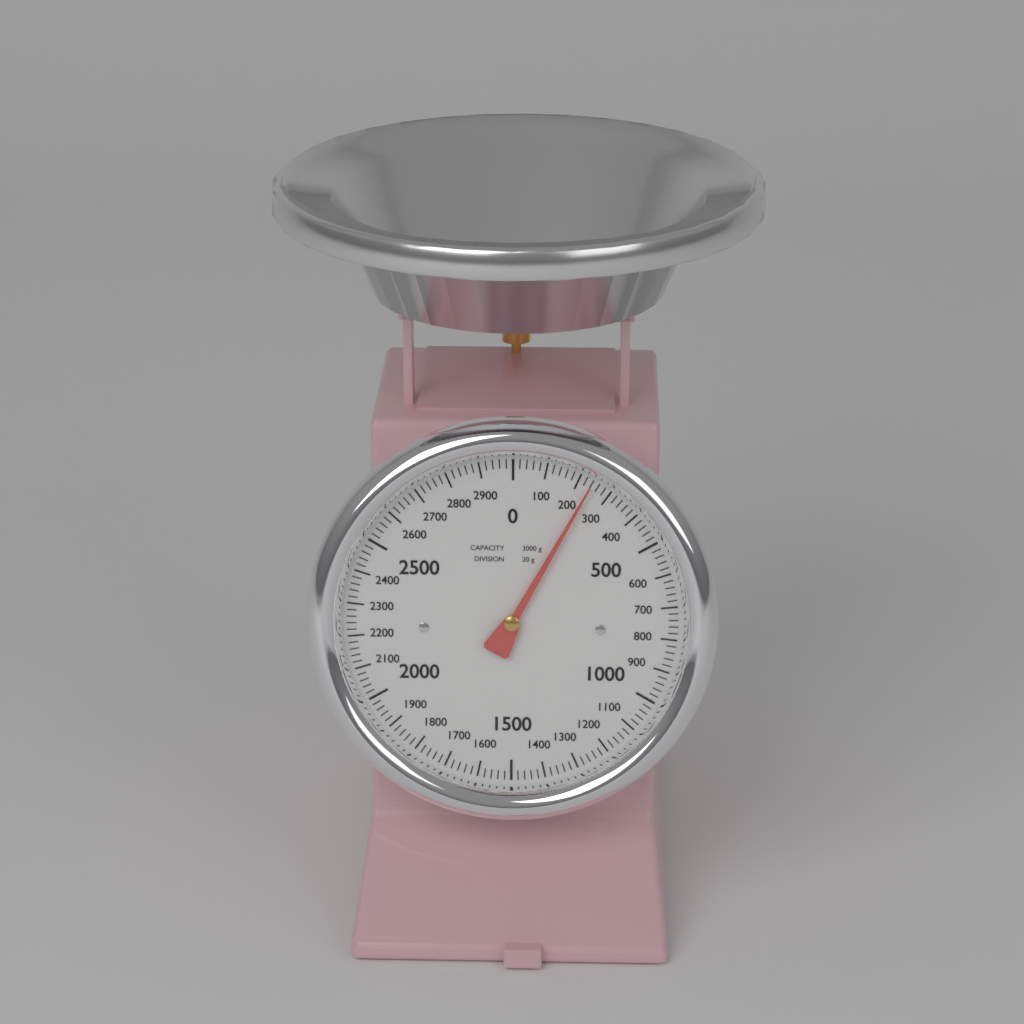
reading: 240 g
